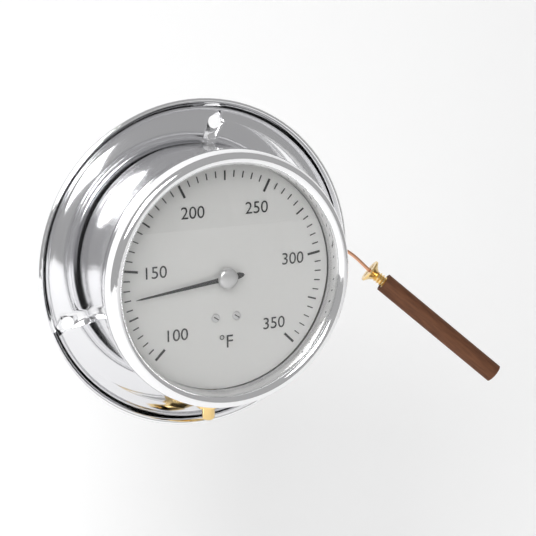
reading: 135 °F
